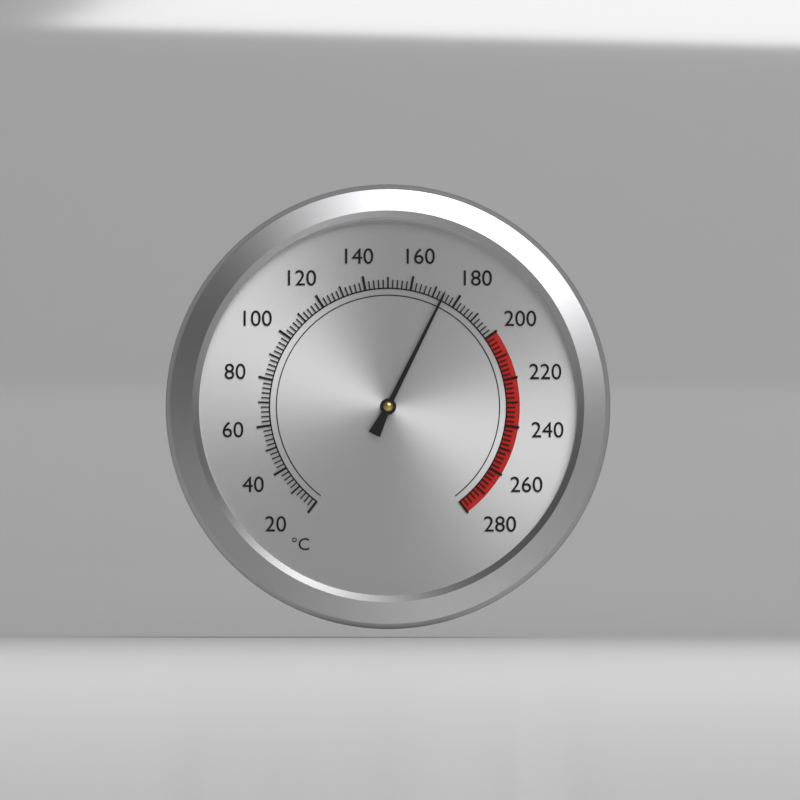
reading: 174 °C
